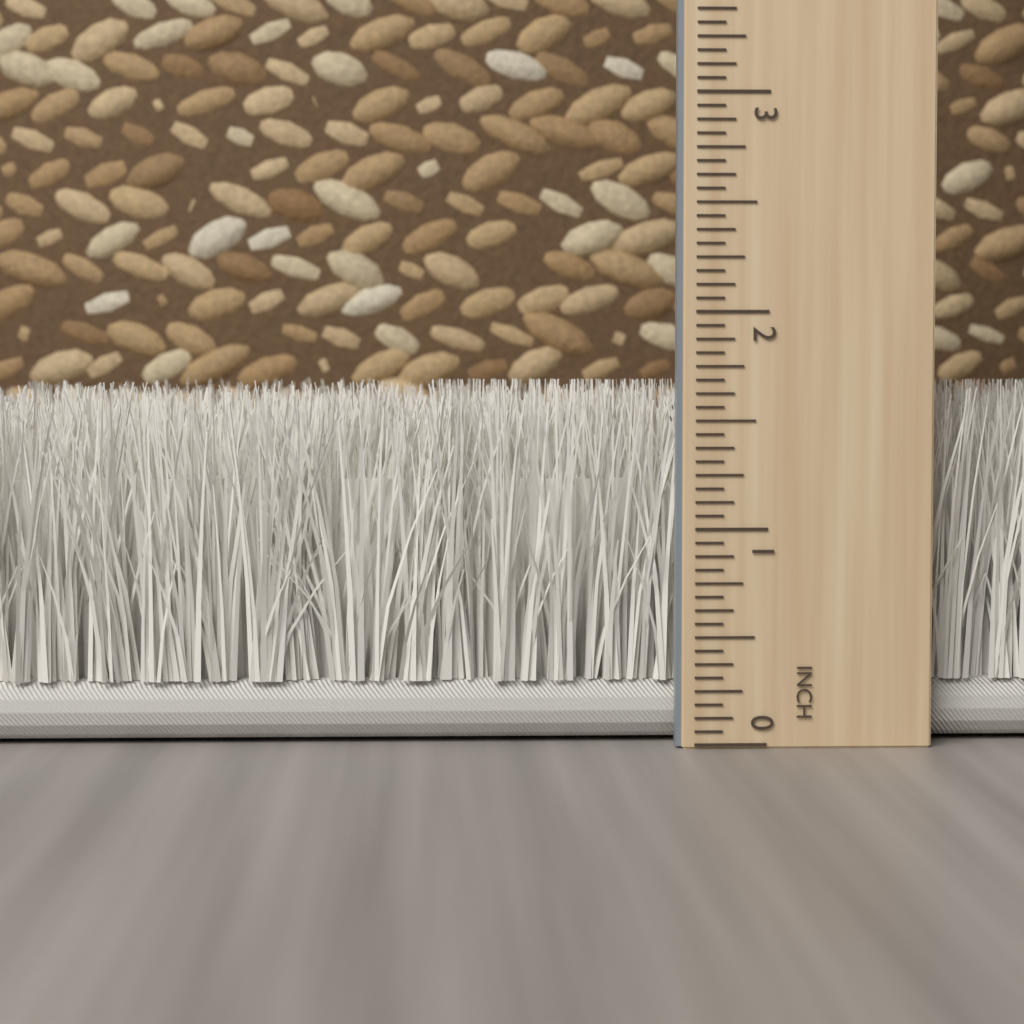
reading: 1.6875 inch
